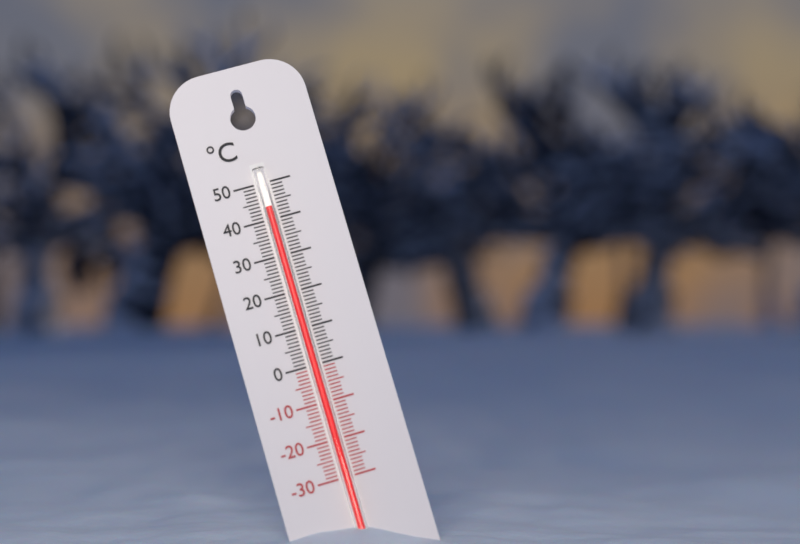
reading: 43 °C
